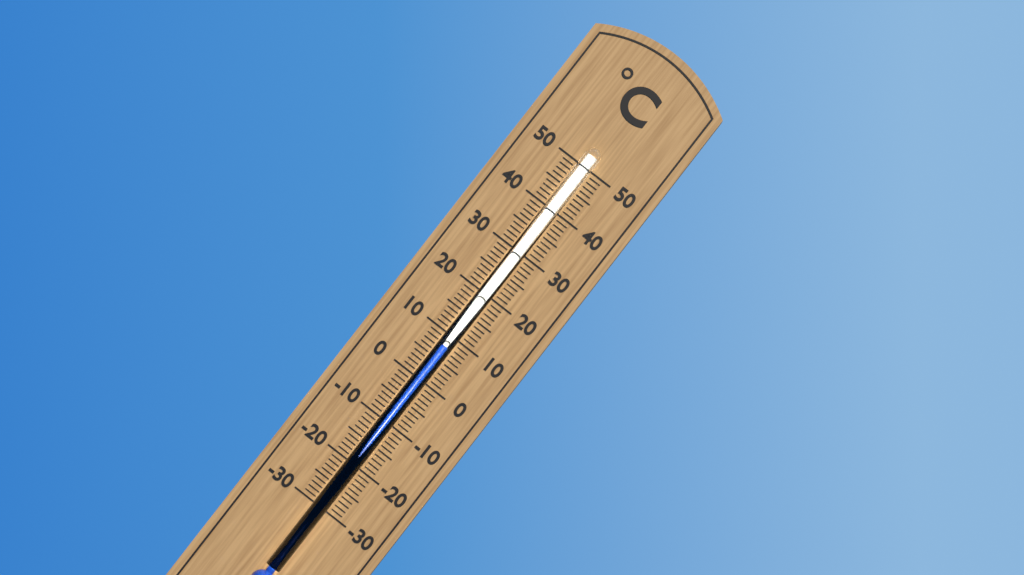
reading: 8 °C
